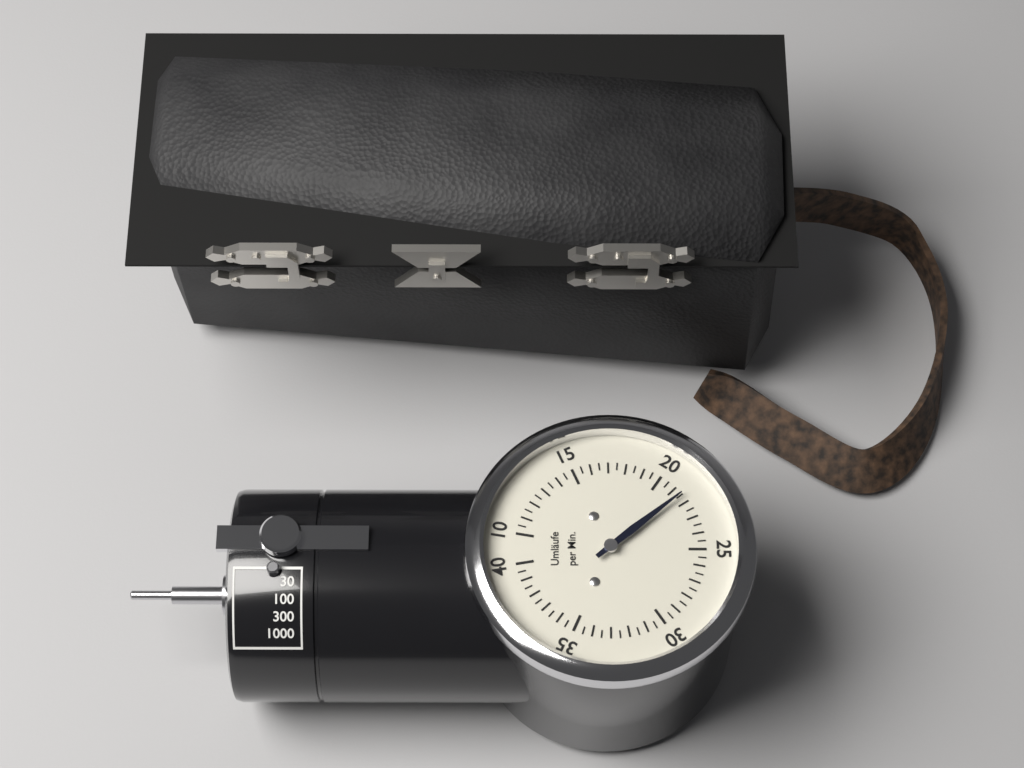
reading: 21.5 Umläufe per Min.
